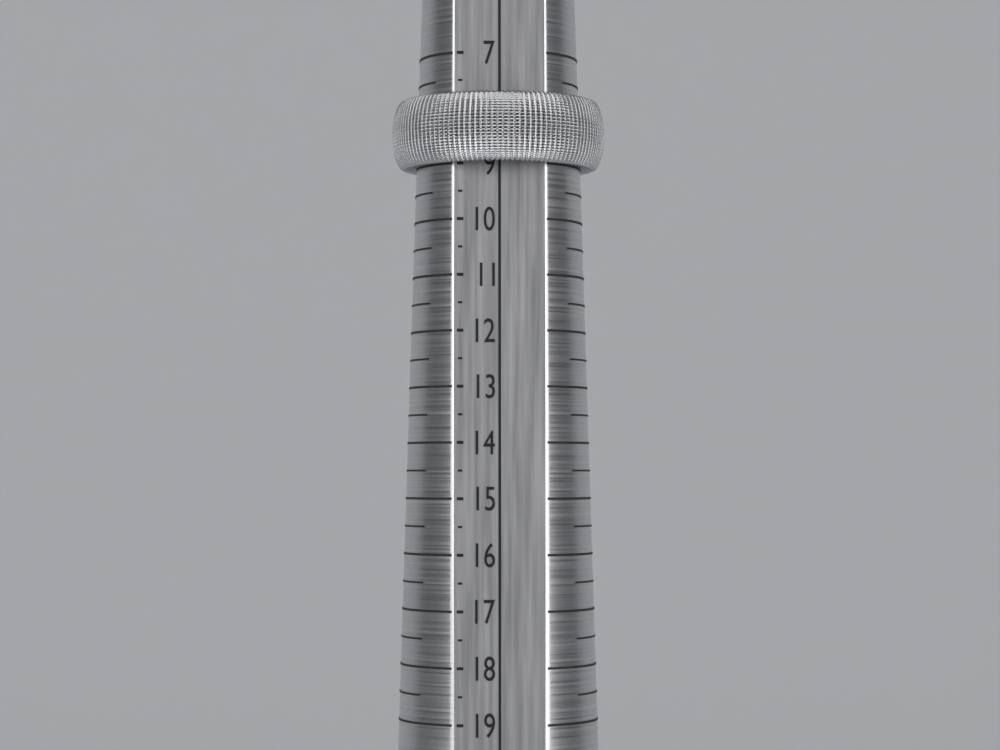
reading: 9.0 (no unit)
